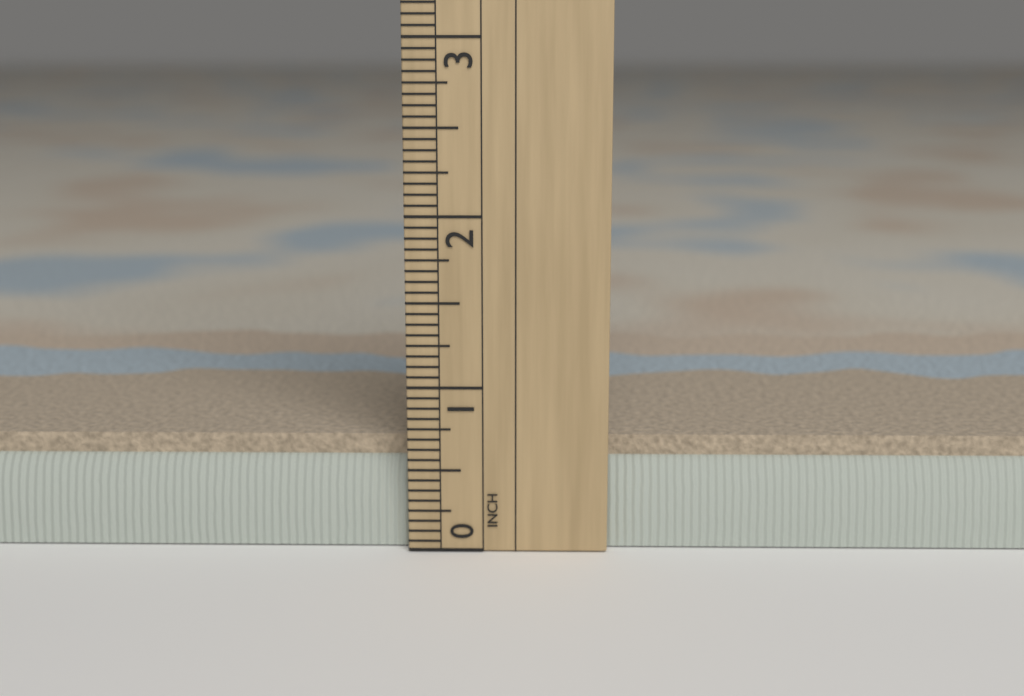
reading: 0.6875 in
